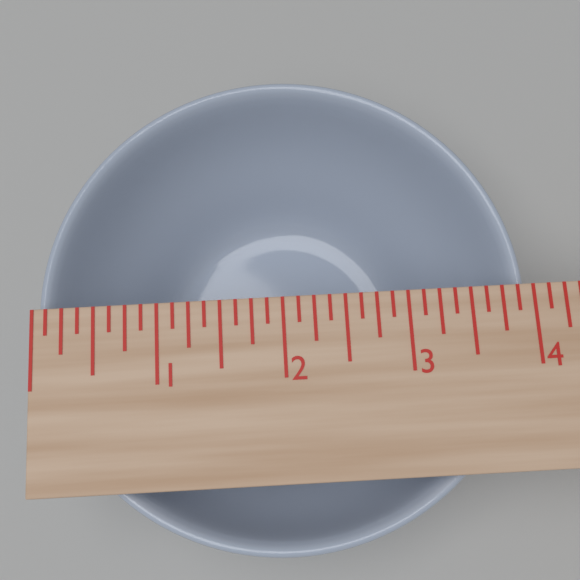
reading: 4.000 in
